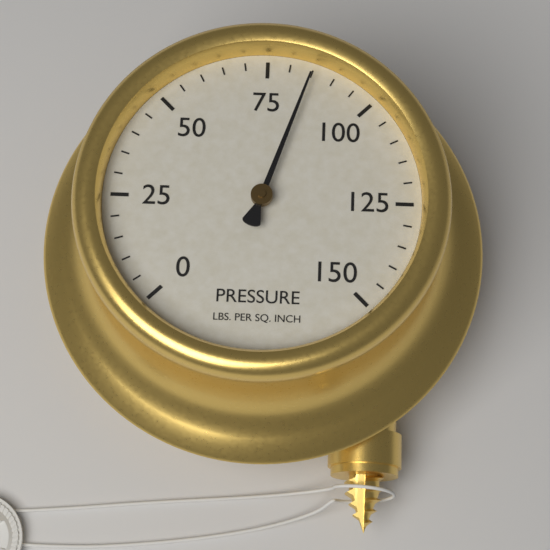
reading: 85 psi
